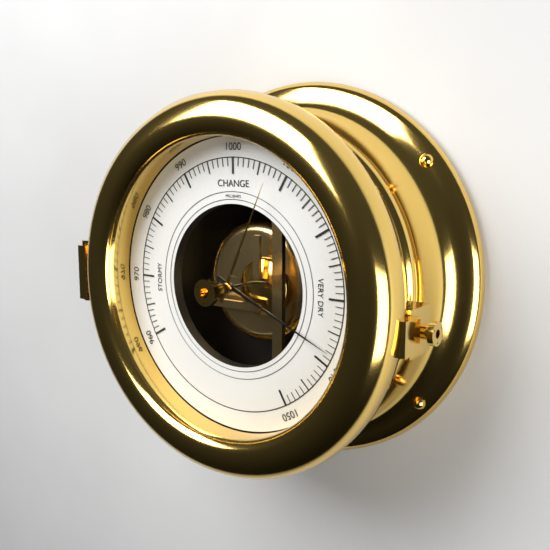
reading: 1038 mbar
